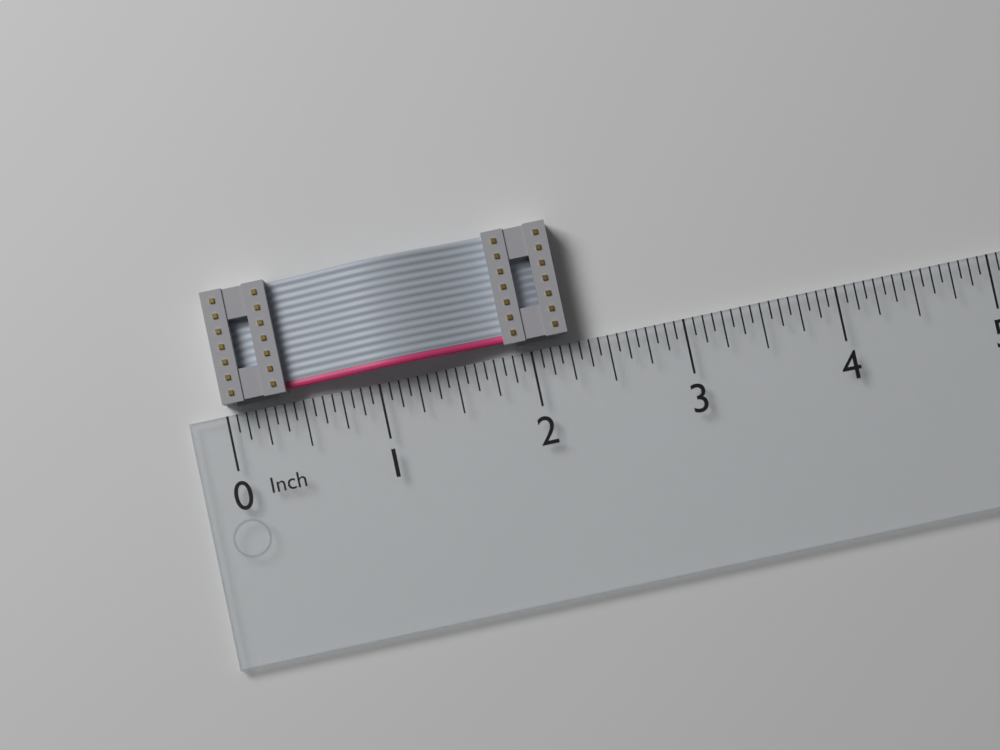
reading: 2.2500 in
